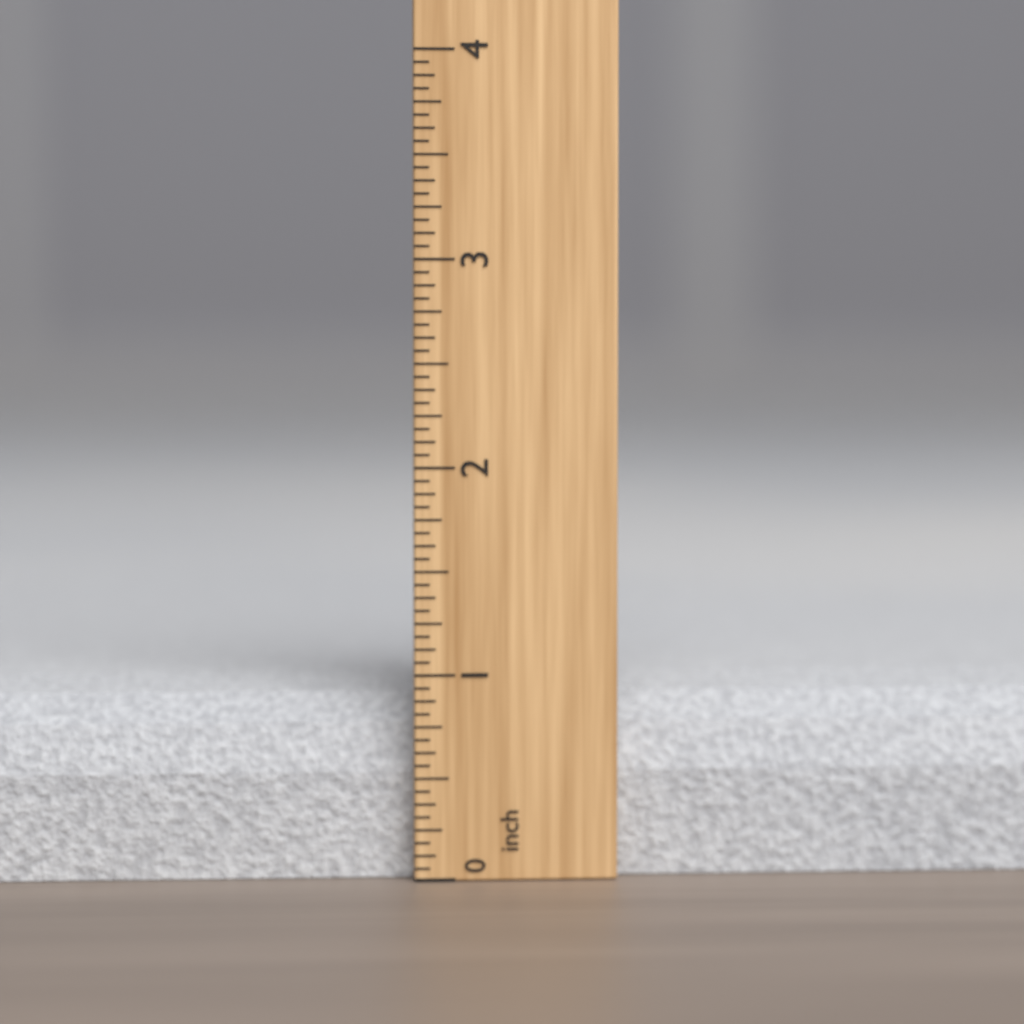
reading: 0.9375 inch
